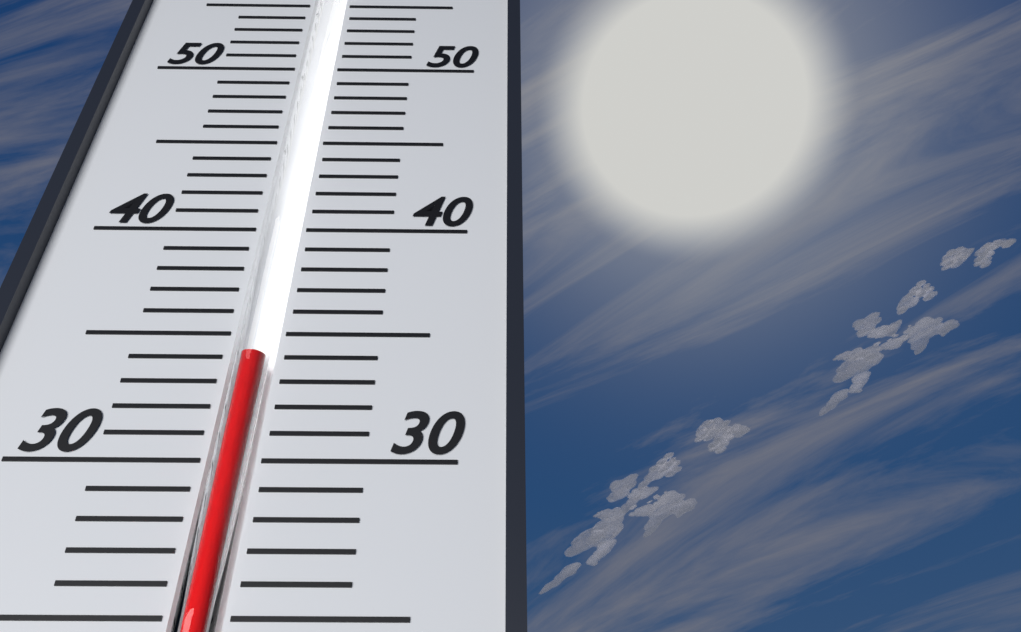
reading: 34 (no unit)
